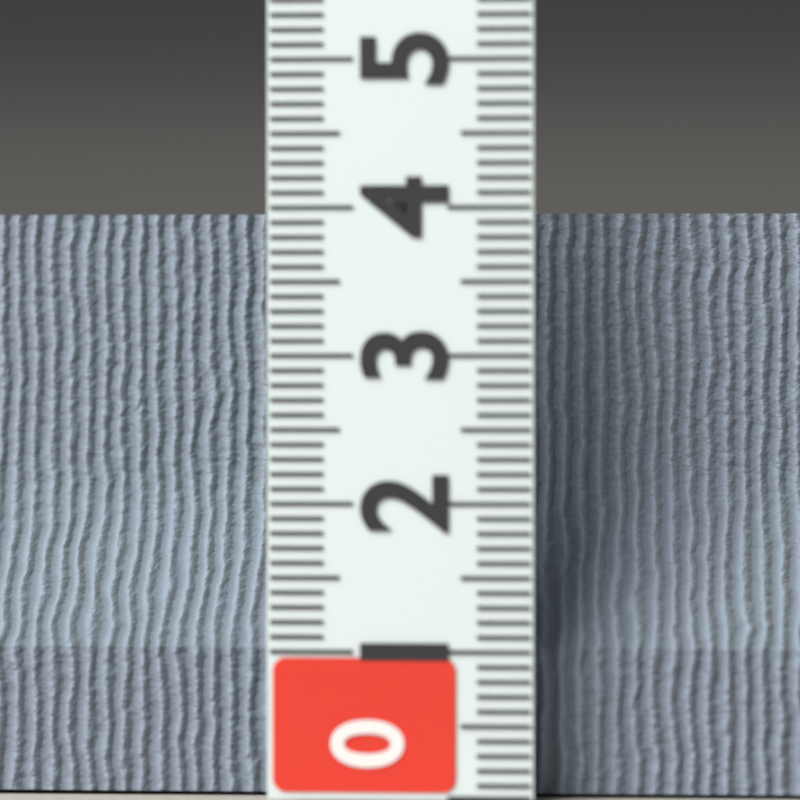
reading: 4.0 (no unit)
